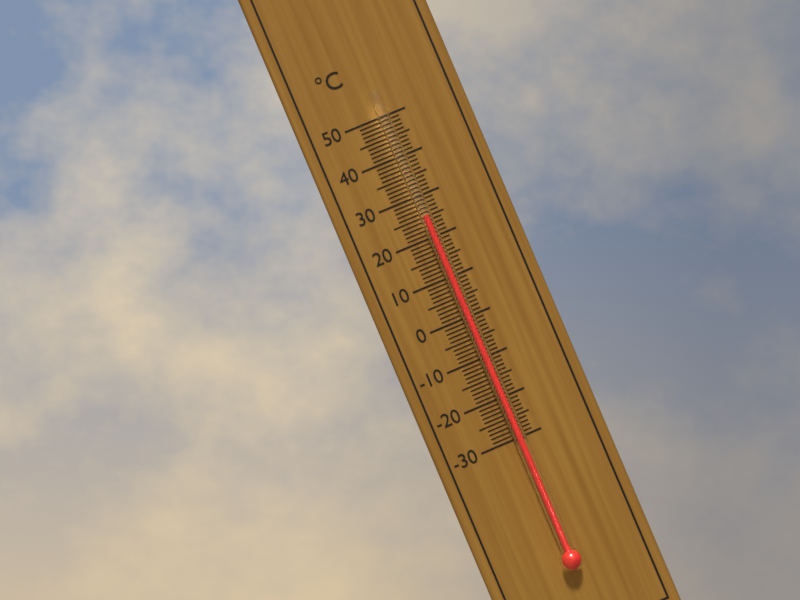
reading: 25 °C
